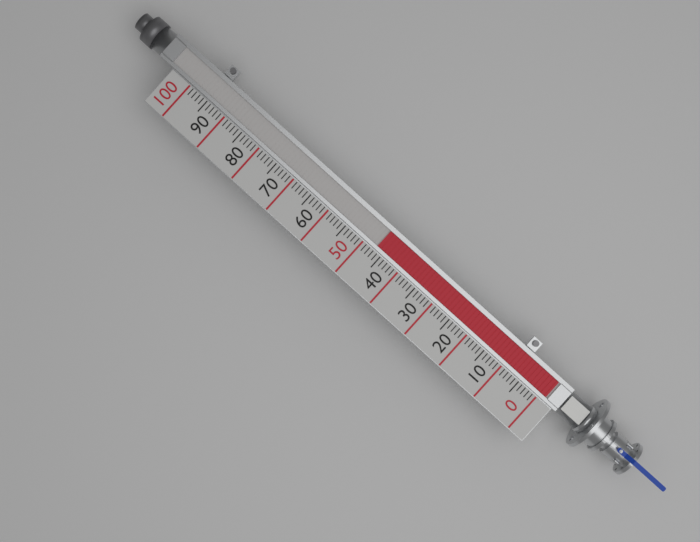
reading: 47 (no unit)
